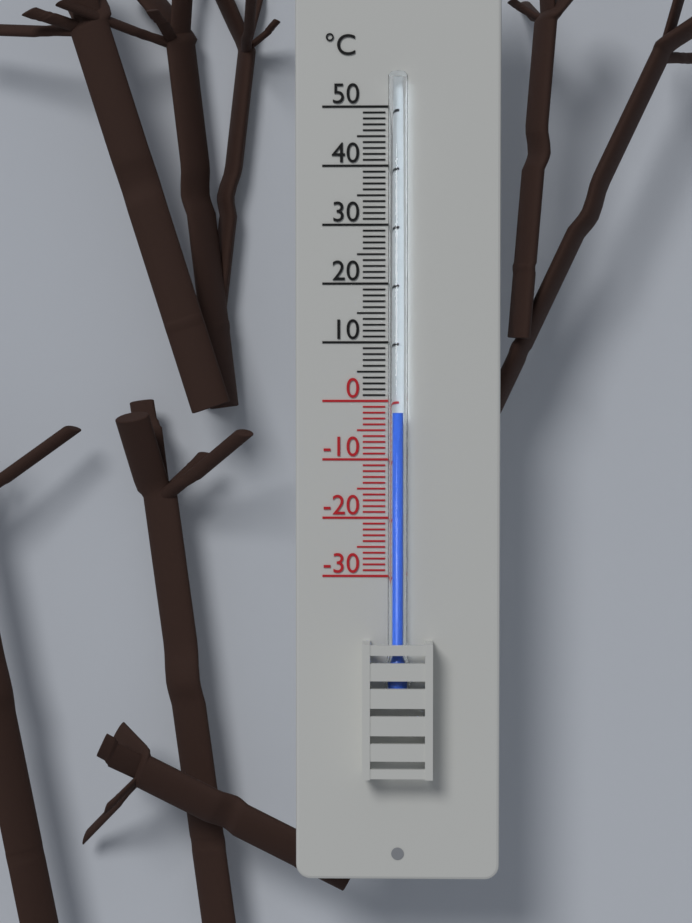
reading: -2 °C
